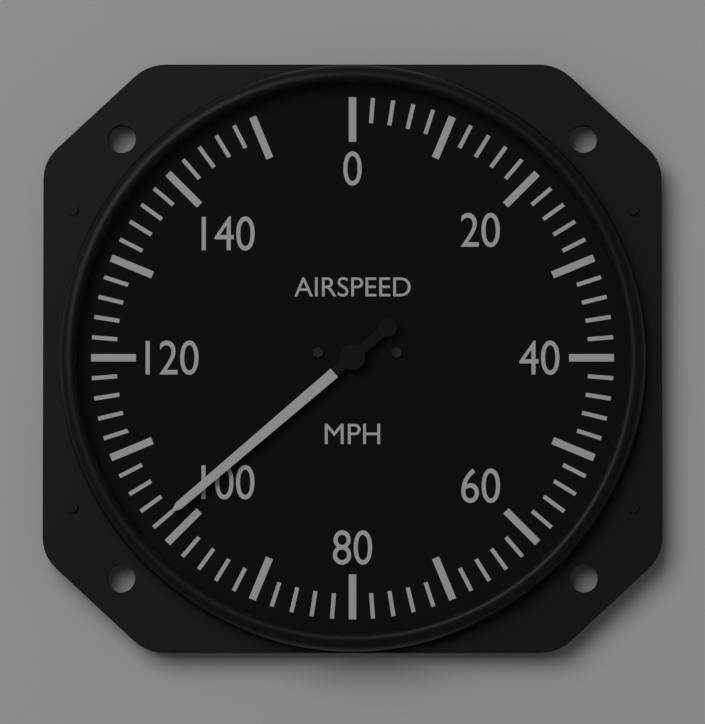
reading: 102 mph
